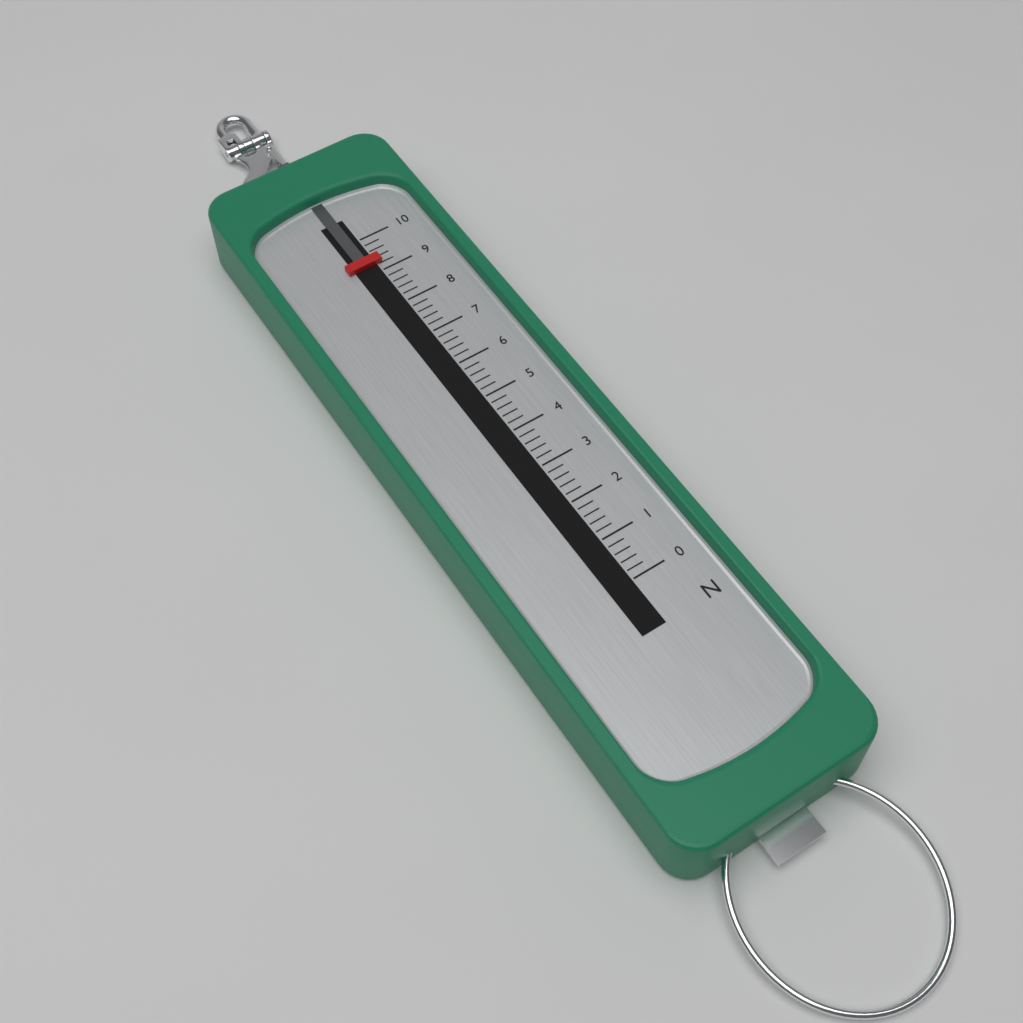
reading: 9.2 N
